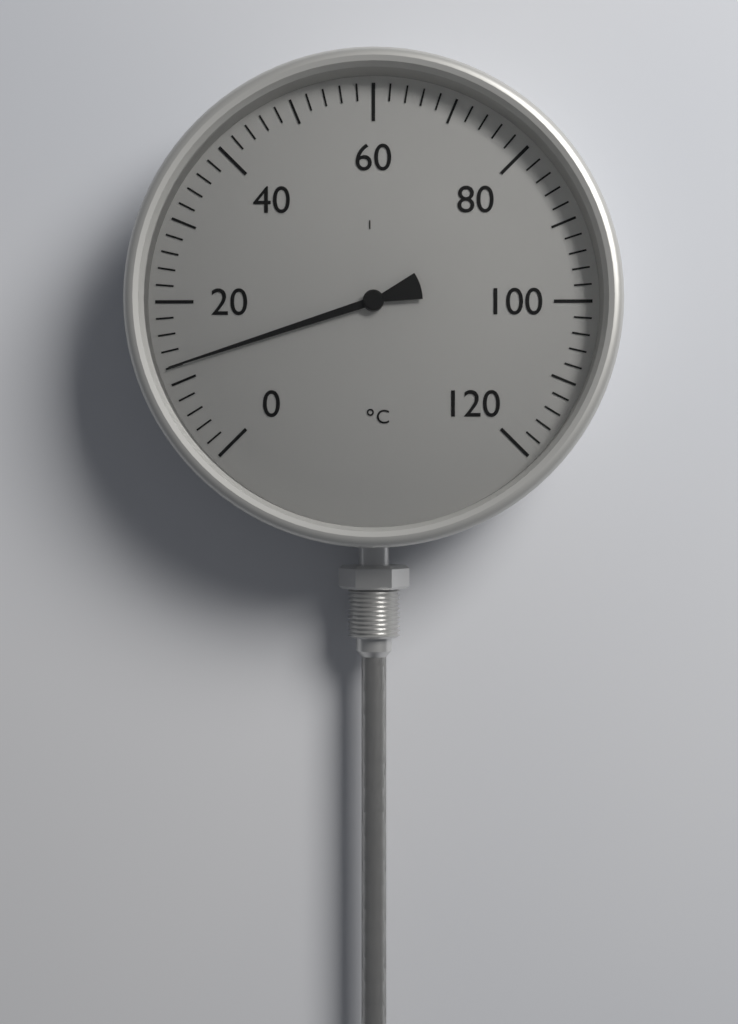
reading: 12 °C
